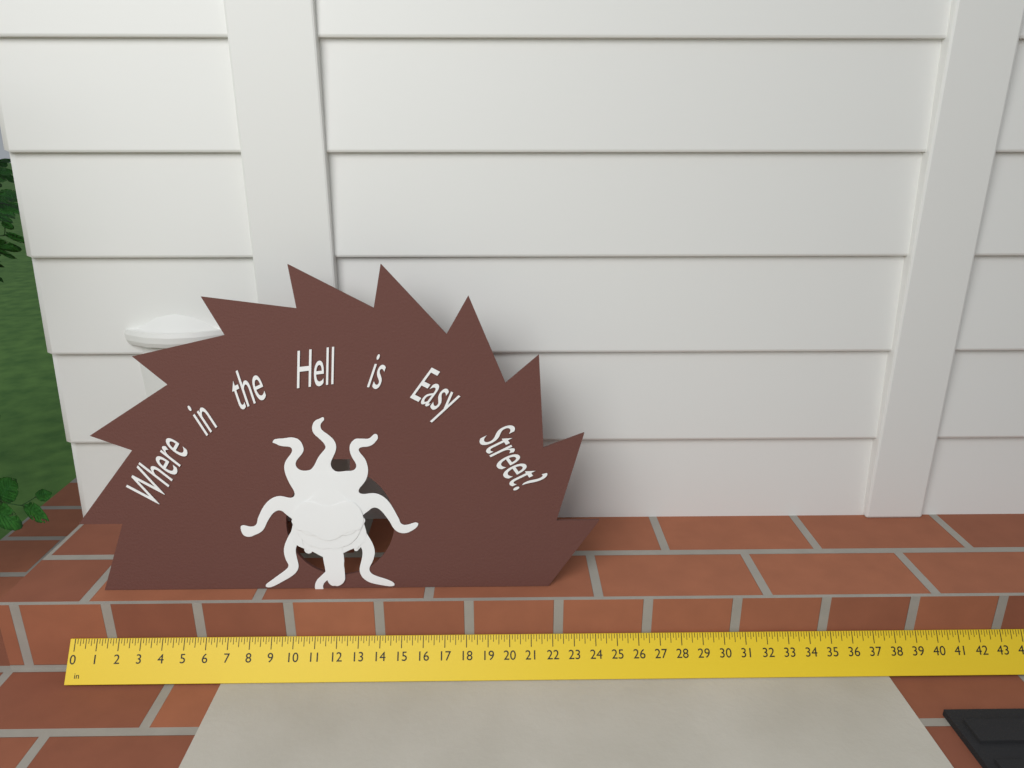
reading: 24.250 in
